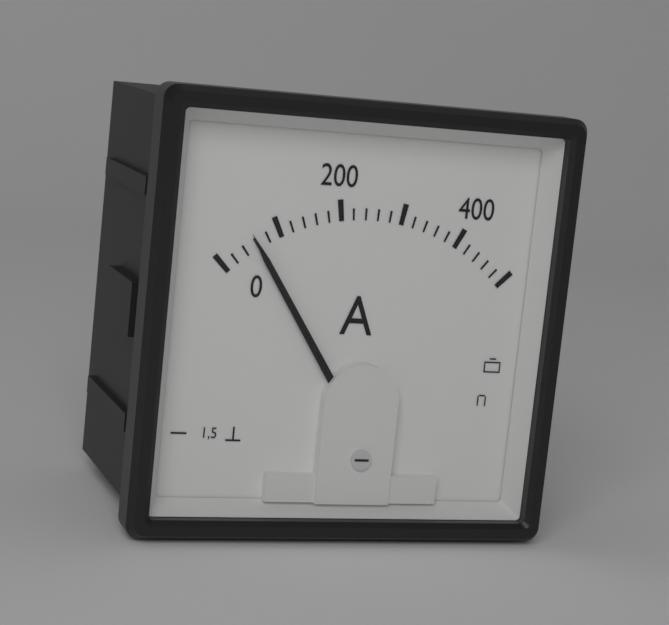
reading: 60 A
